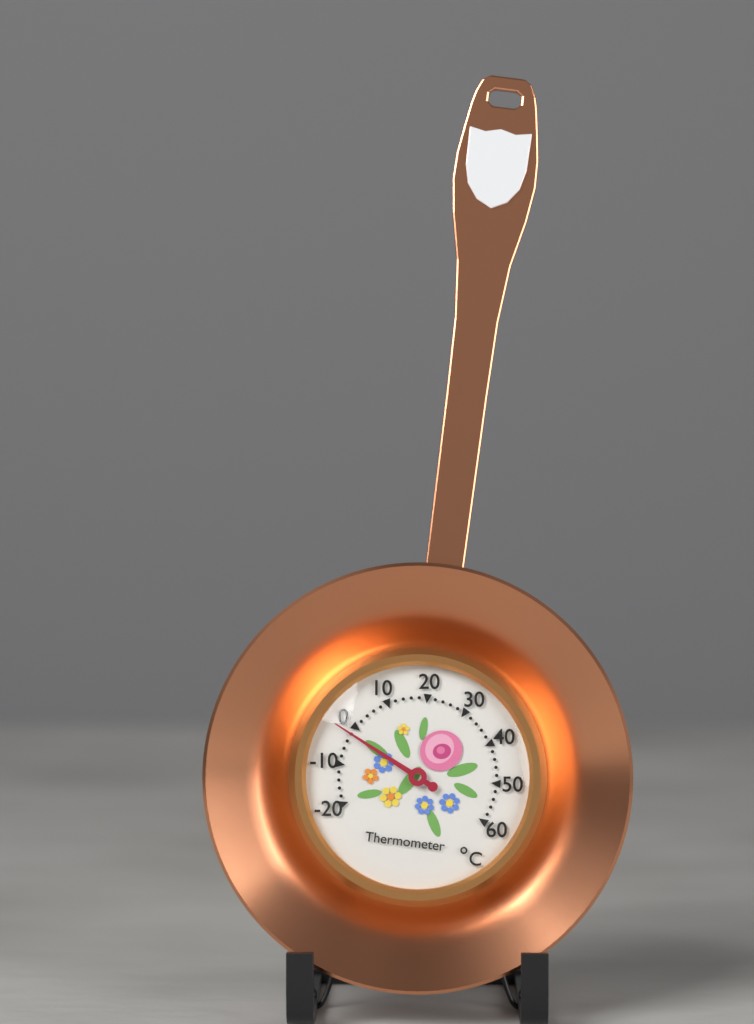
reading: -2 °C
